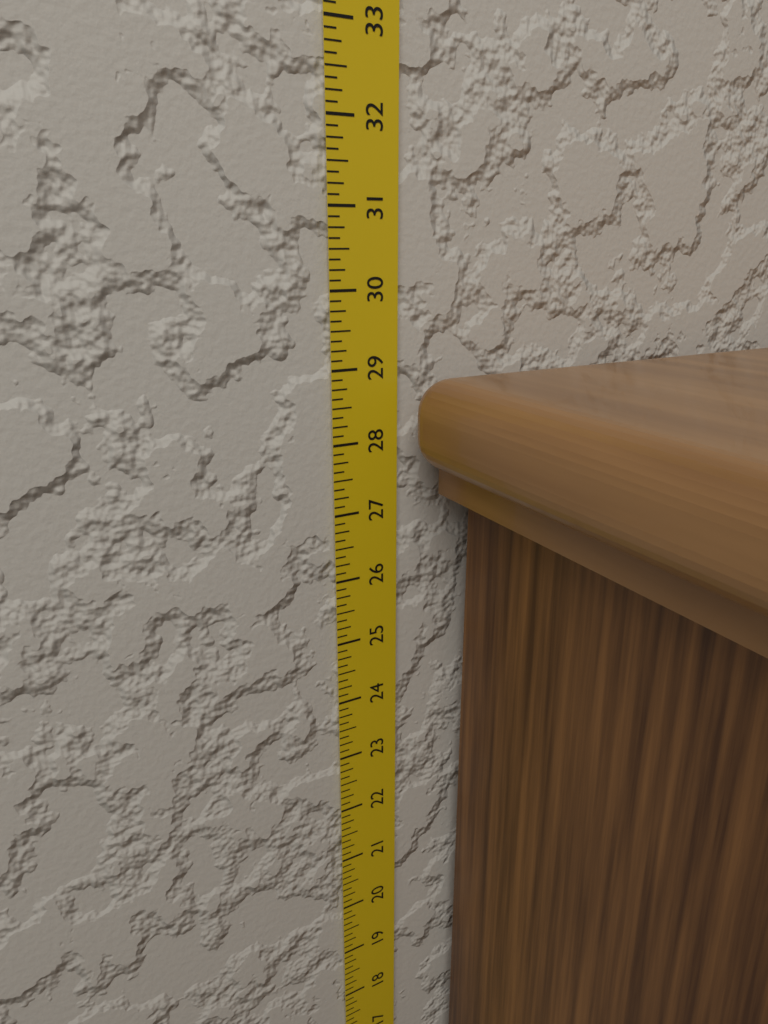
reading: 28.875 in
